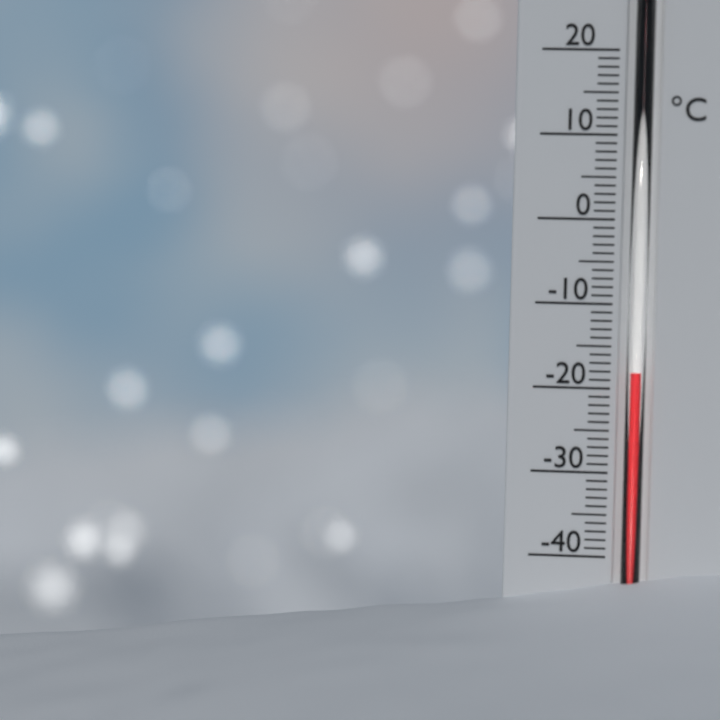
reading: -18 °C
